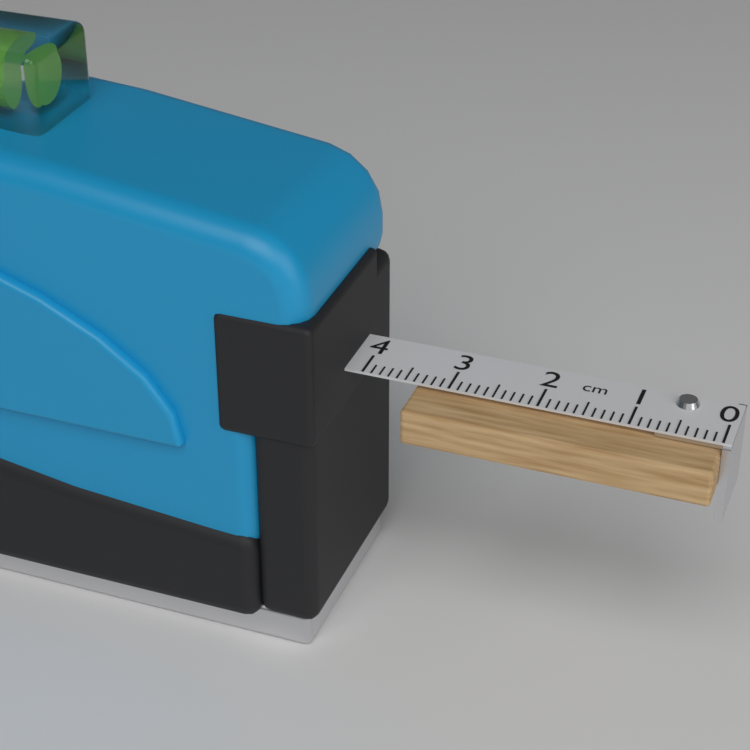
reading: 3.4 cm
